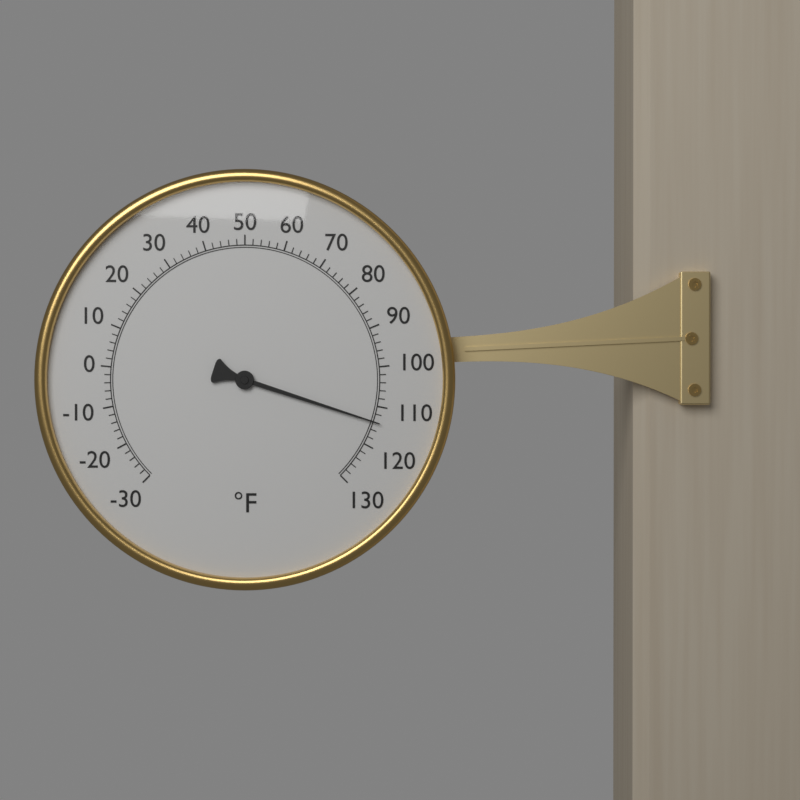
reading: 114 °F
